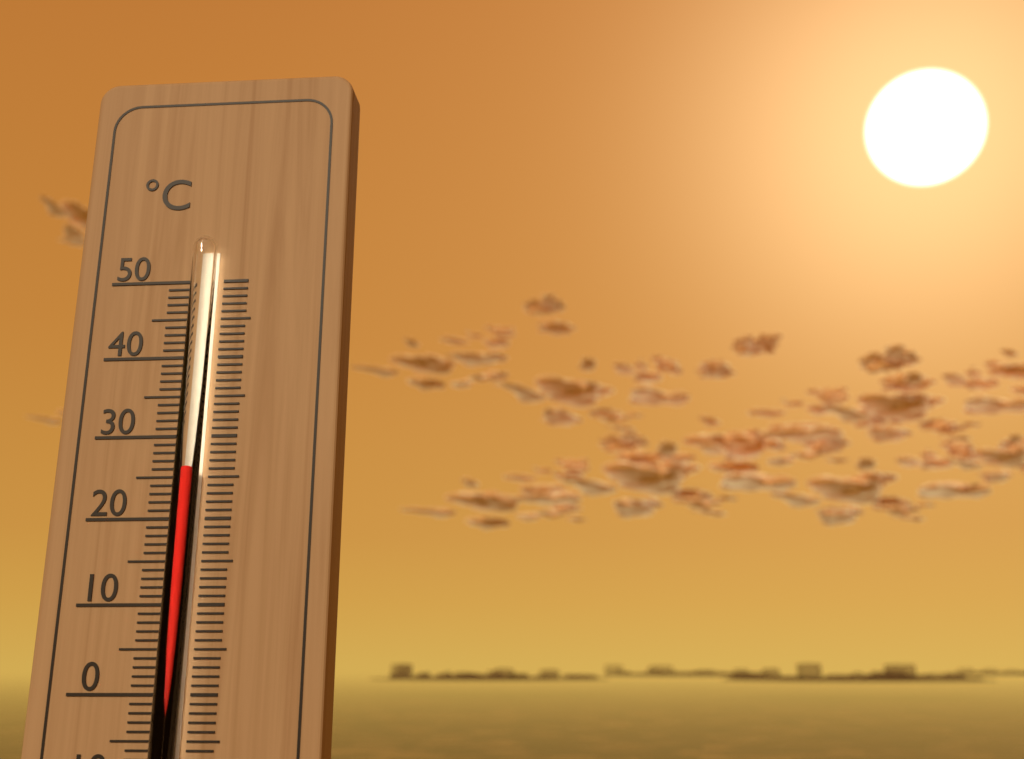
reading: 26 °C
